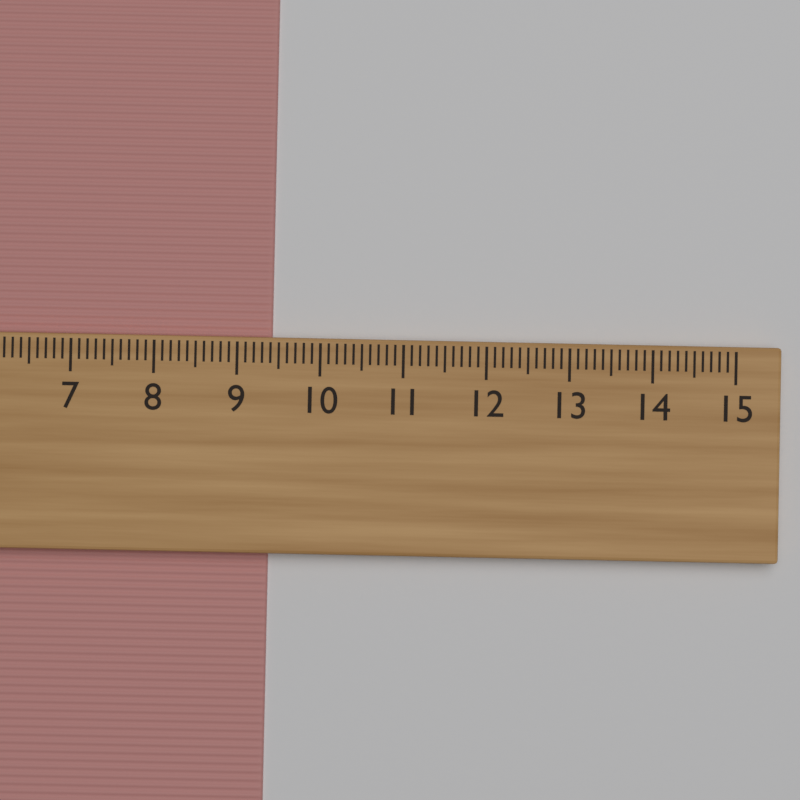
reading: 9.4 cm
